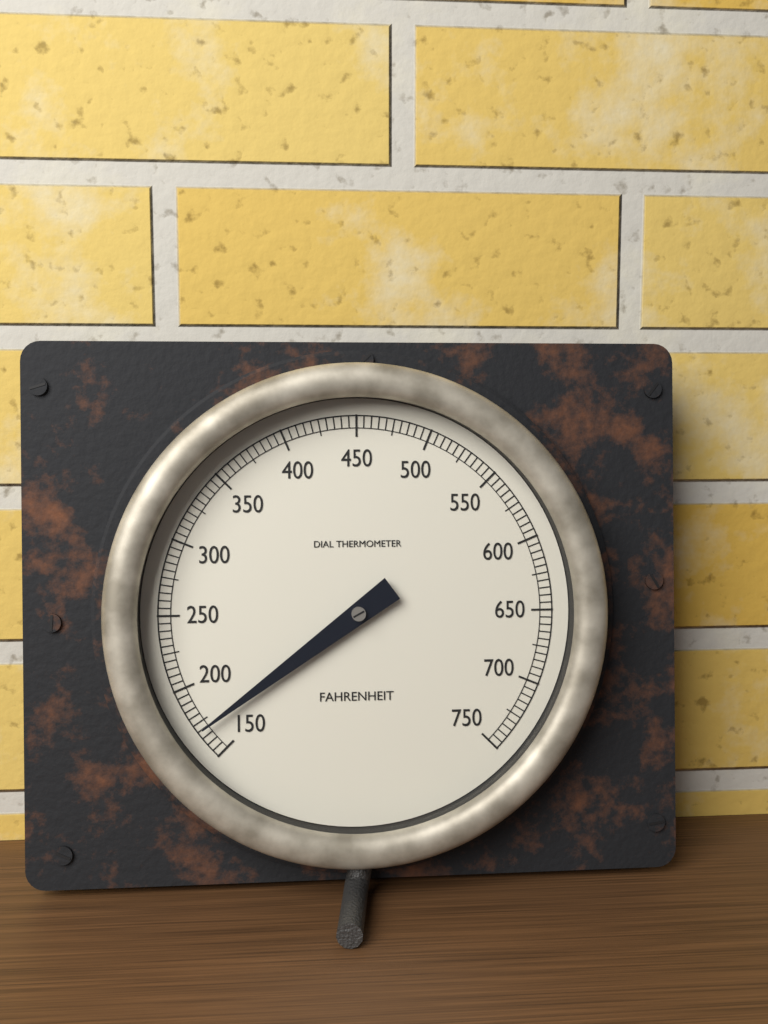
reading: 170 °F
